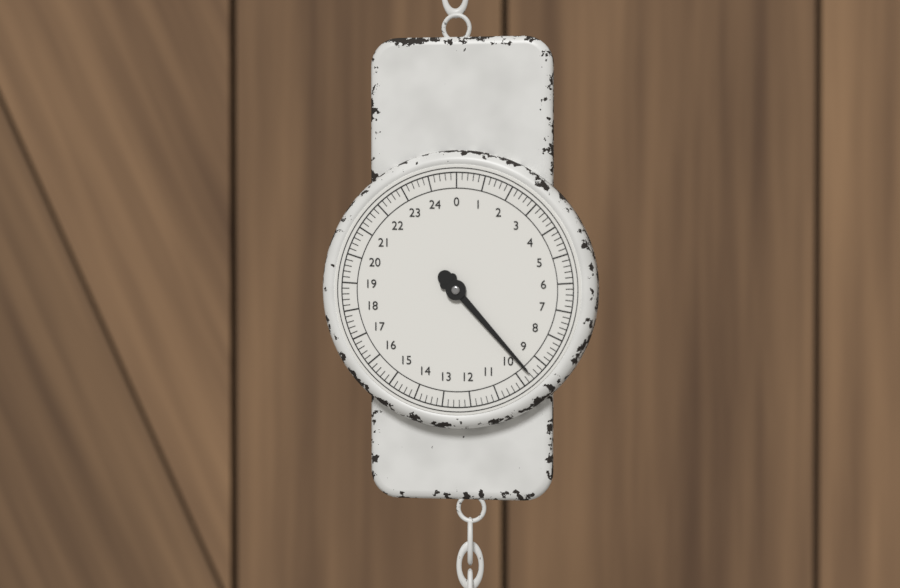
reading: 9.6 (no unit)
